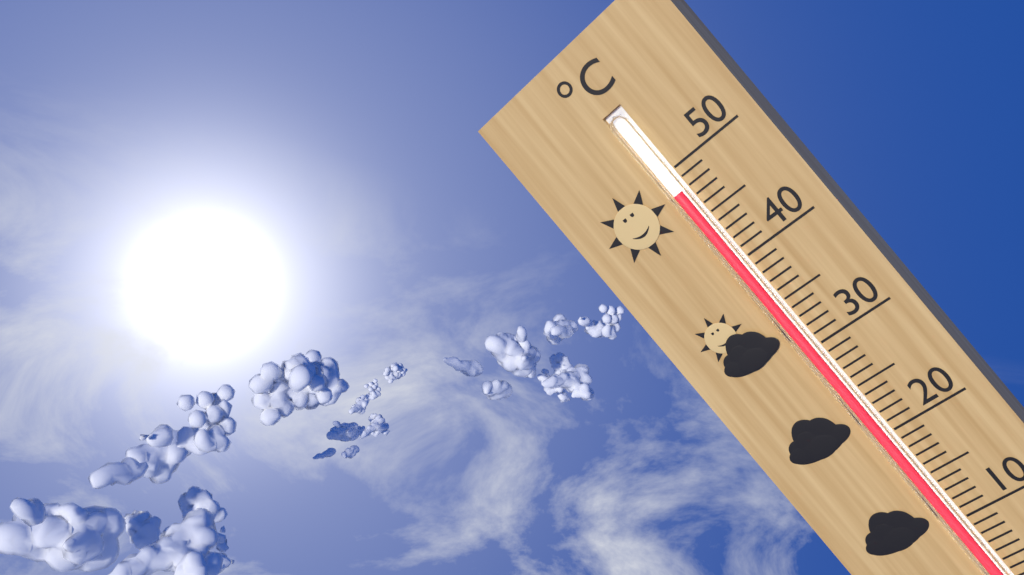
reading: 48 °C
